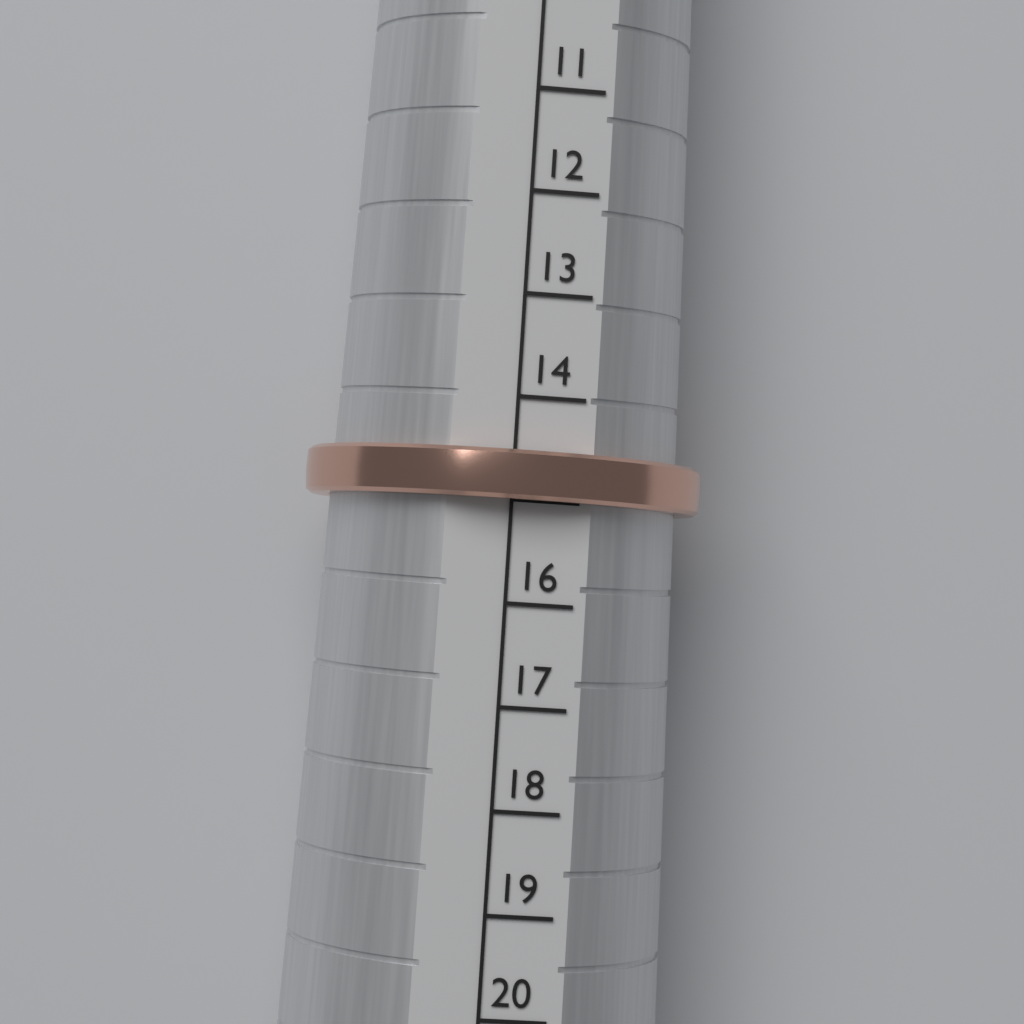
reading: 15 (no unit)
